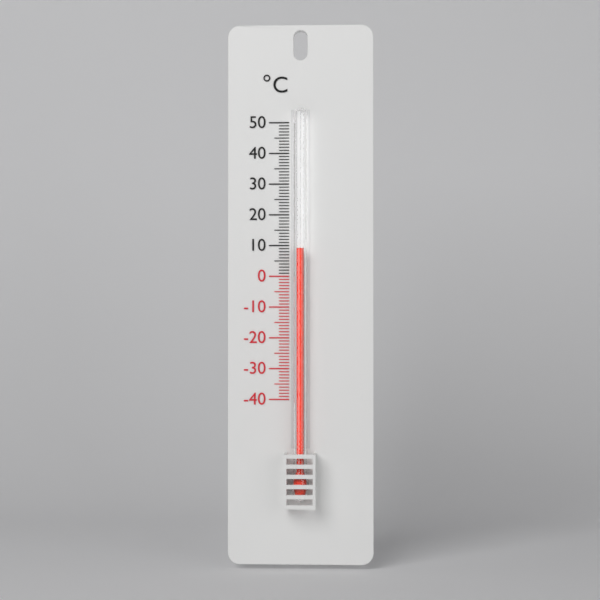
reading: 9 °C
